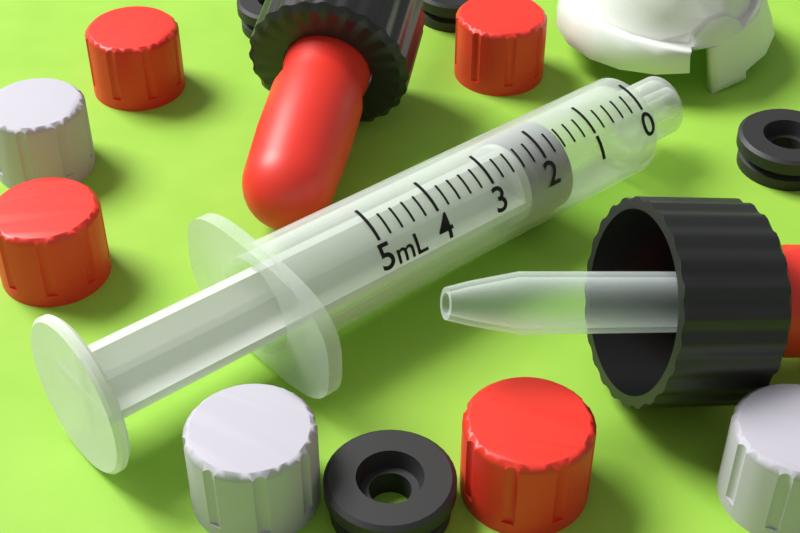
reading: 1.5 mL
